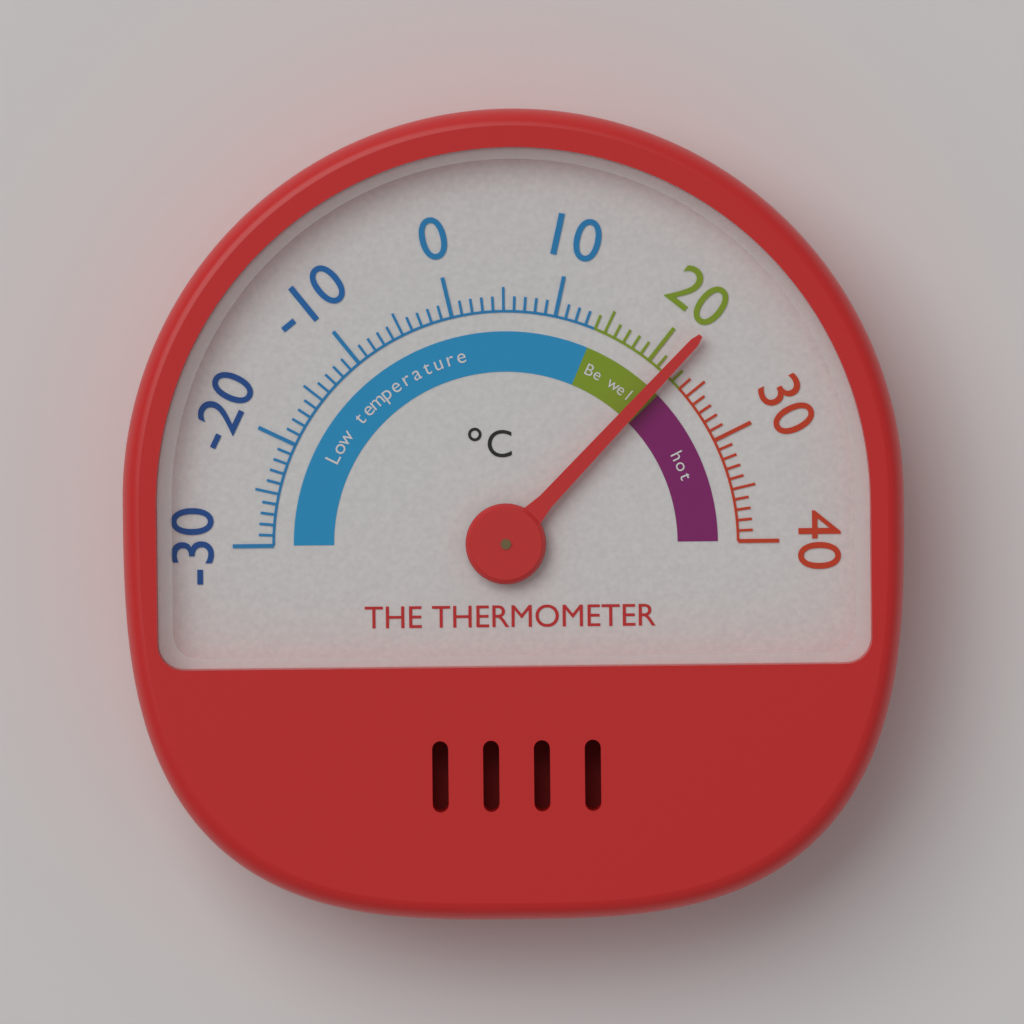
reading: 22 °C
